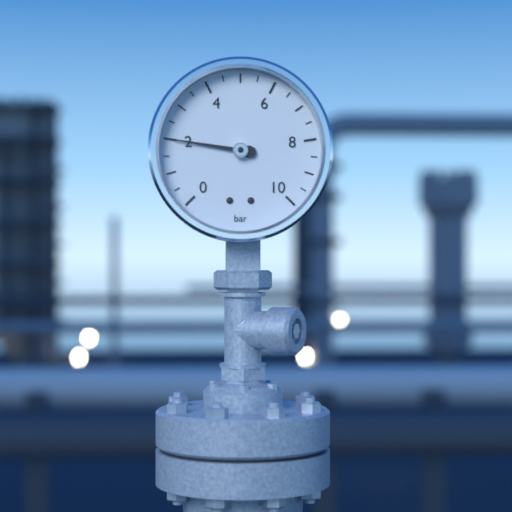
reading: 2.0 bar
